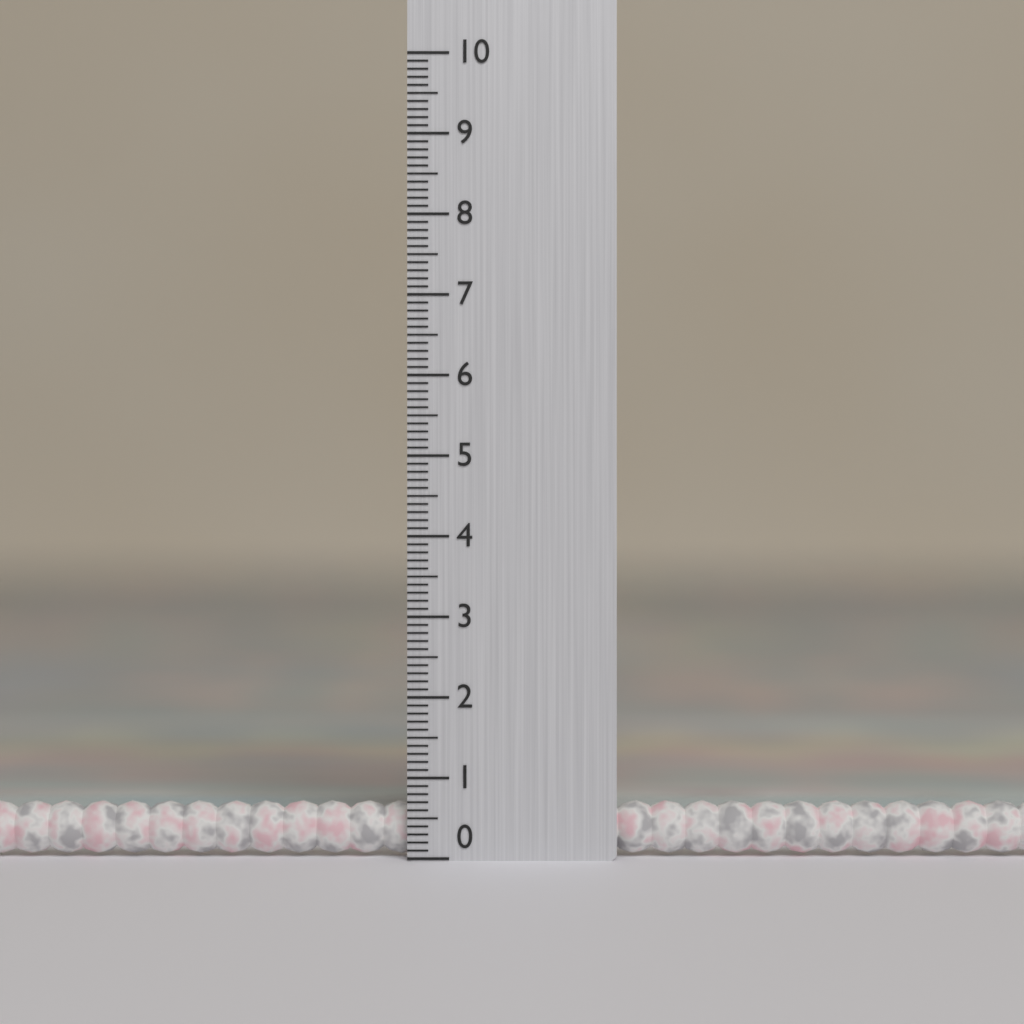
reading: 0.7 (no unit)
